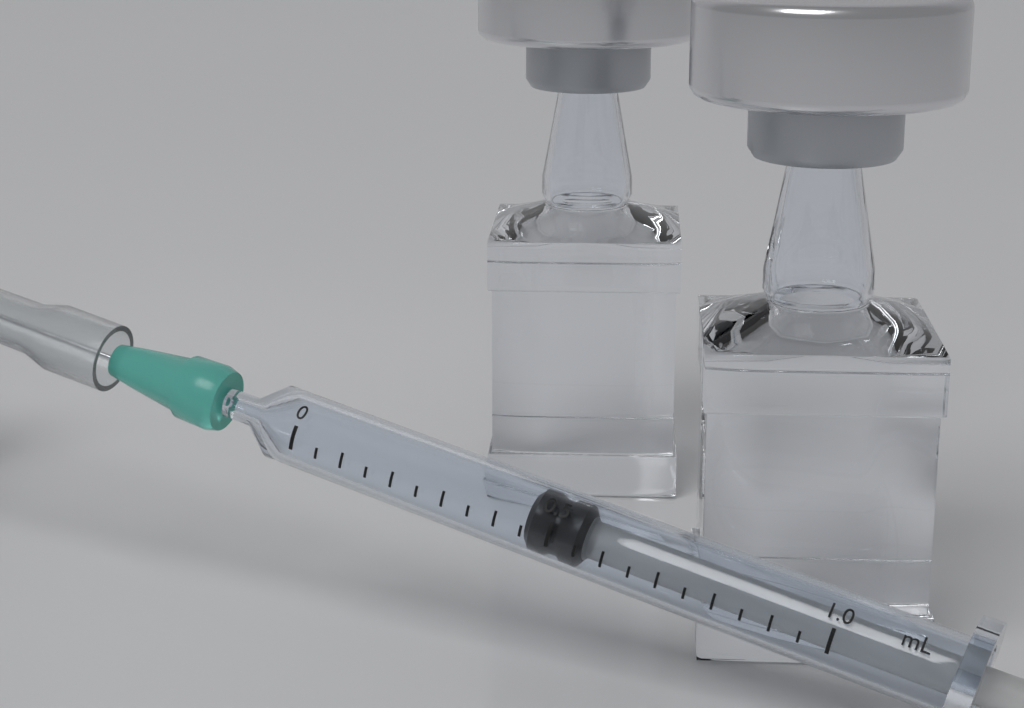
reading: 0.45 mL
